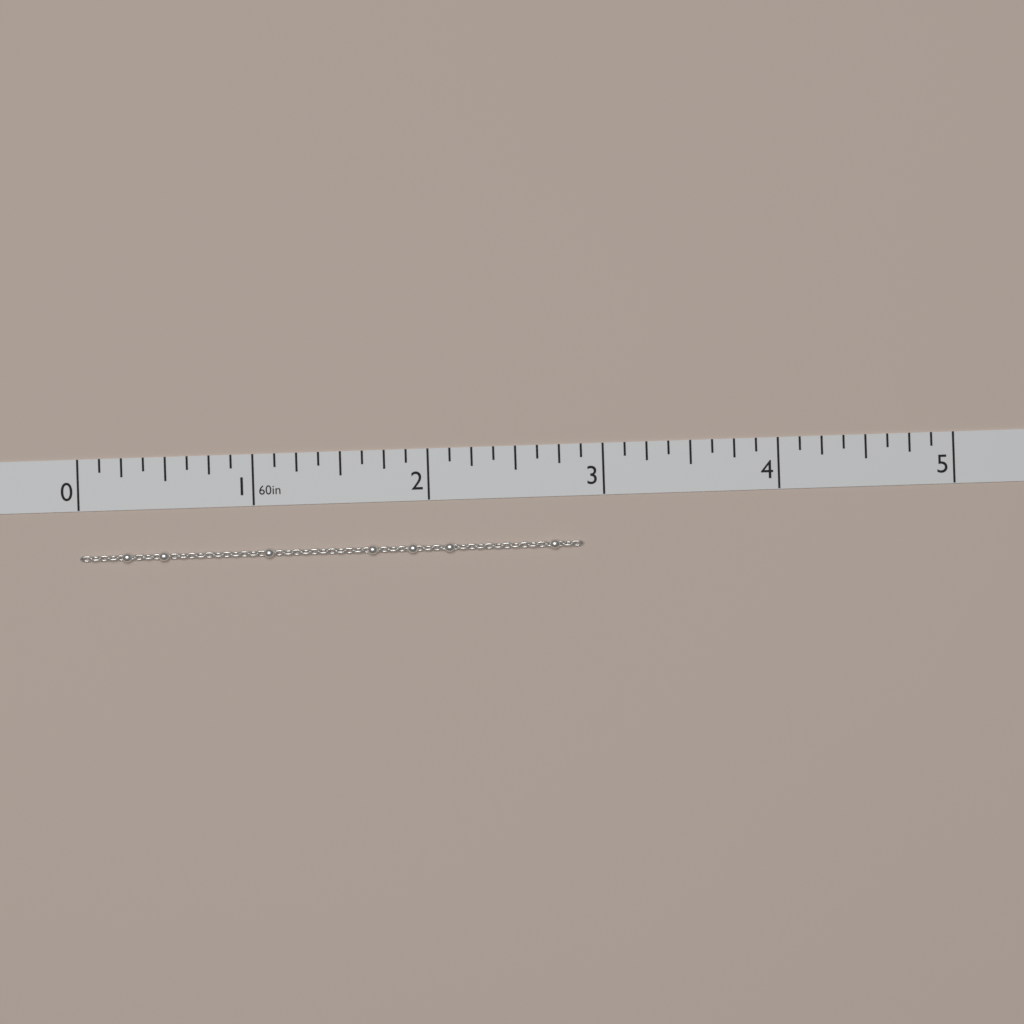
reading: 2.875 in
